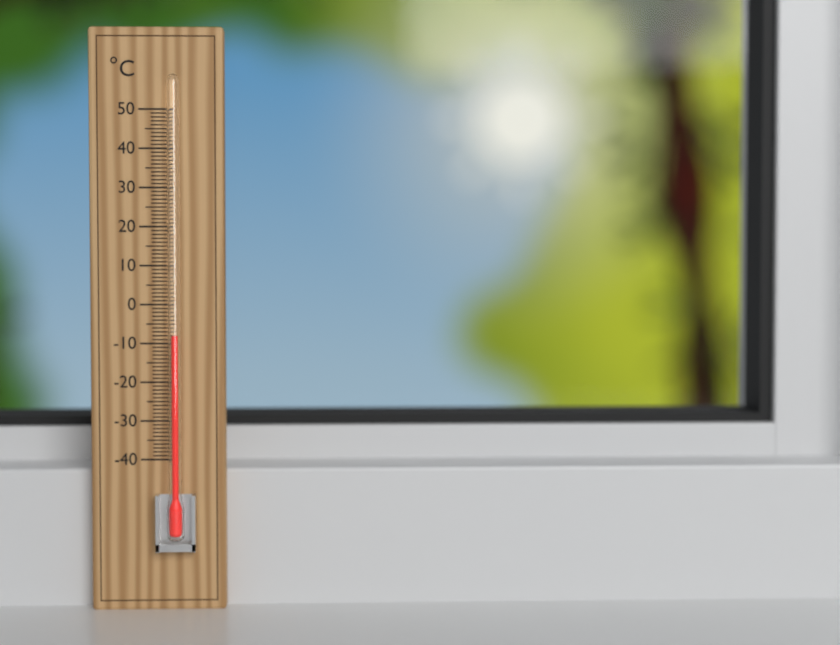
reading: -8 °C
